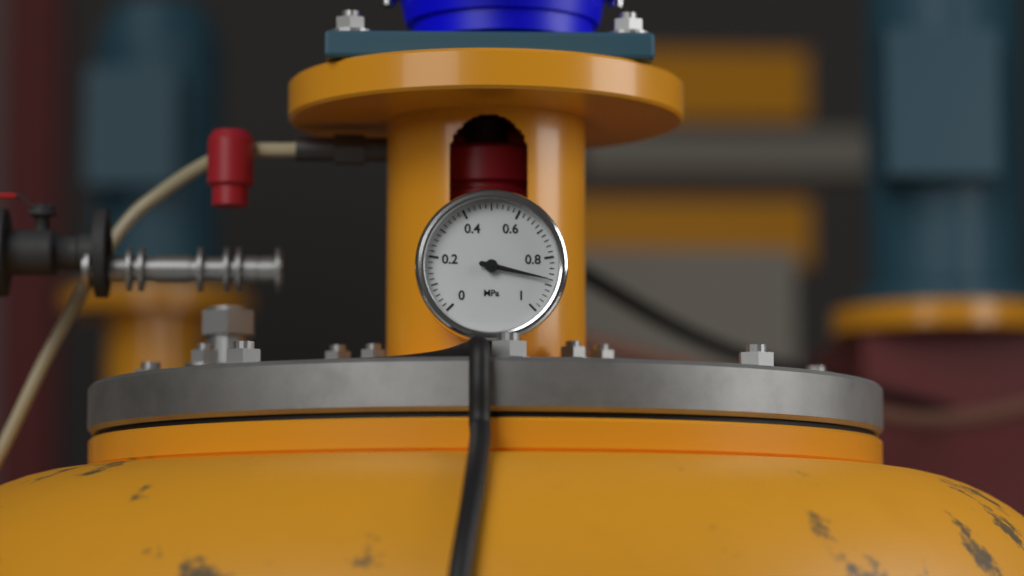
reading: 0.88 MPa
